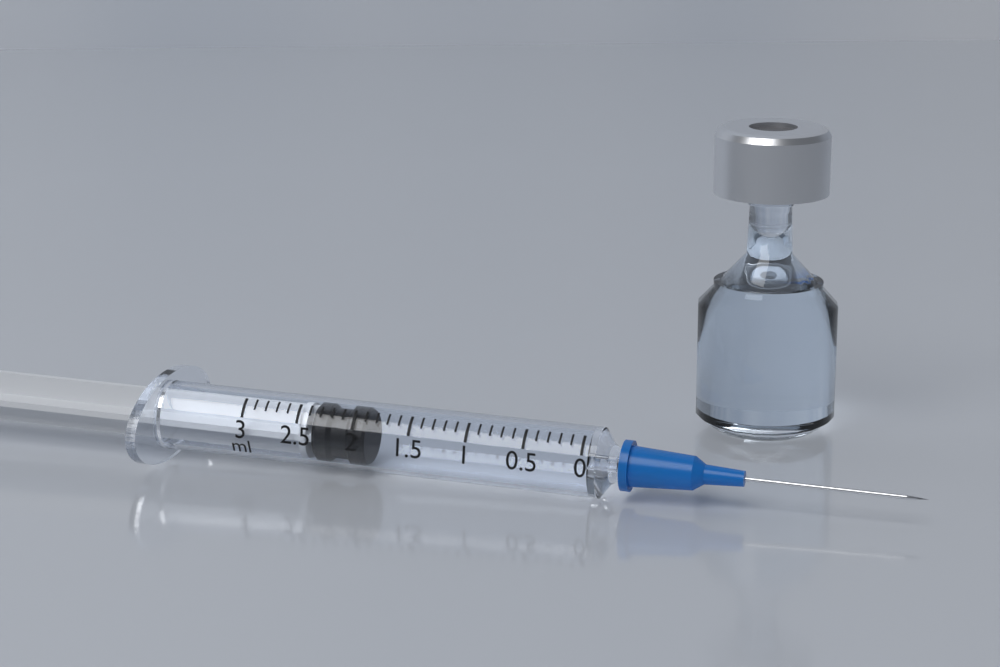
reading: 1.9 ml
